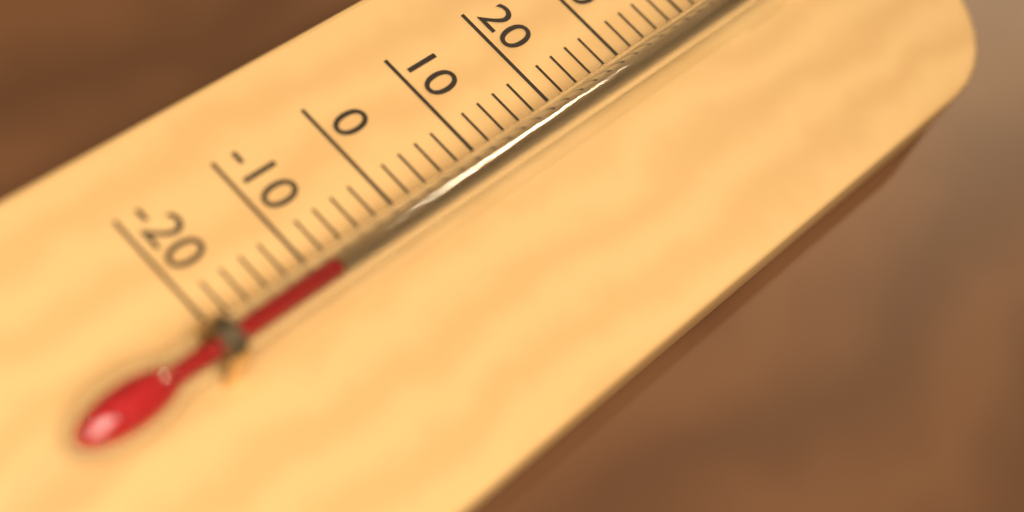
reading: -10 °C
